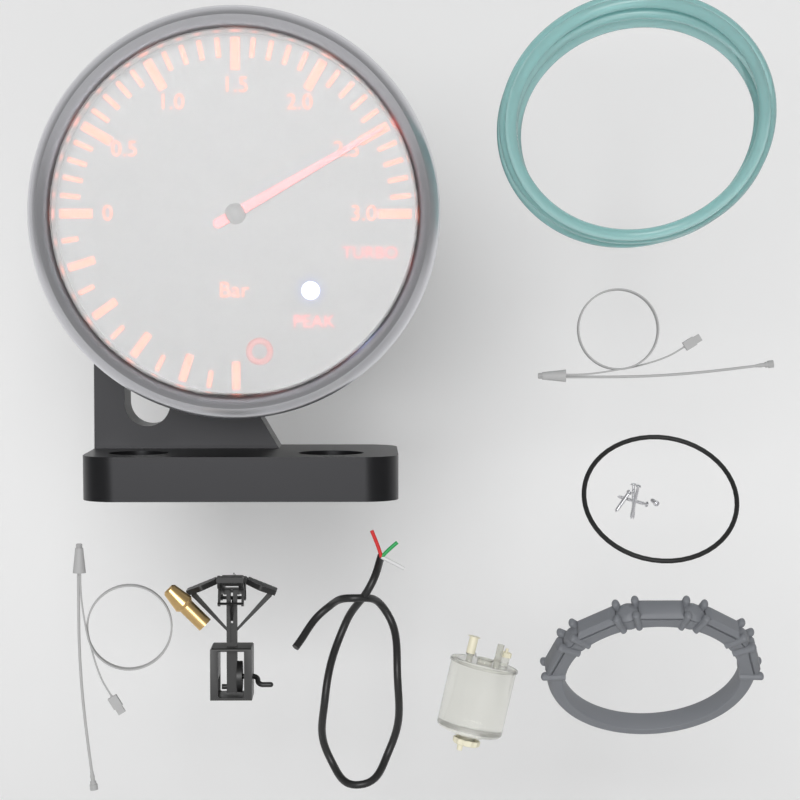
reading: 2.5 bar
